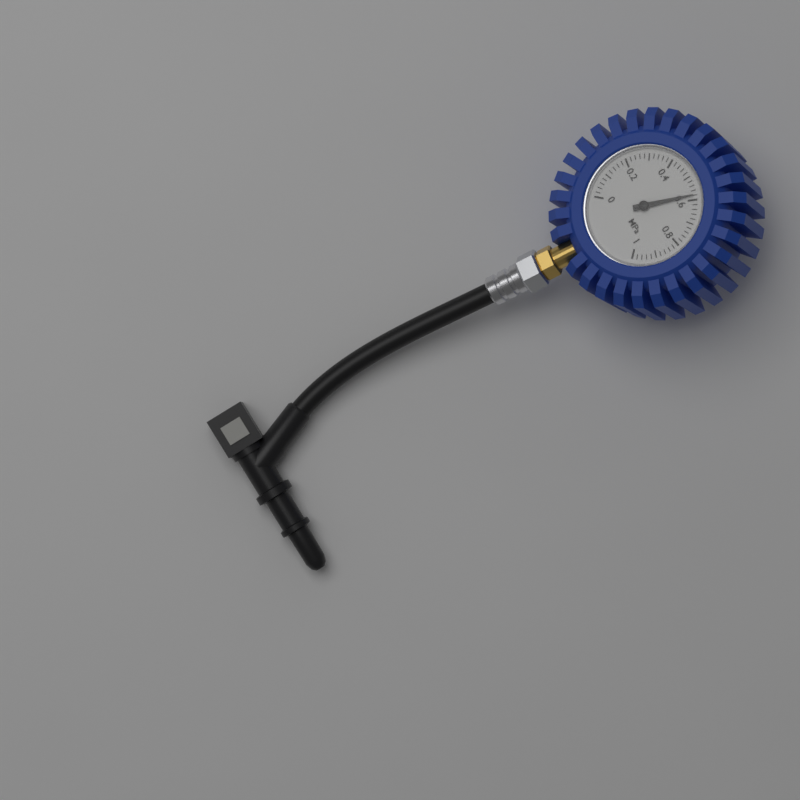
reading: 0.58 MPa
